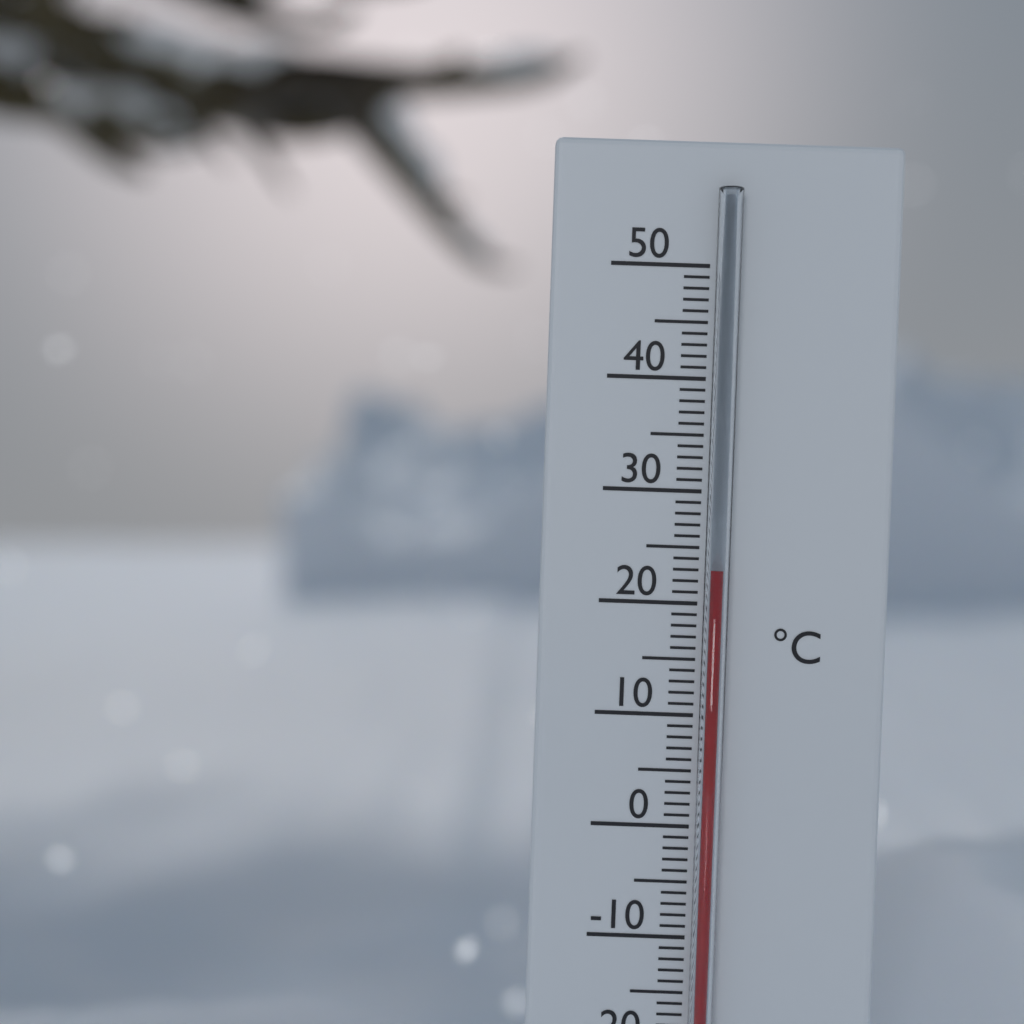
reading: 23 °C
